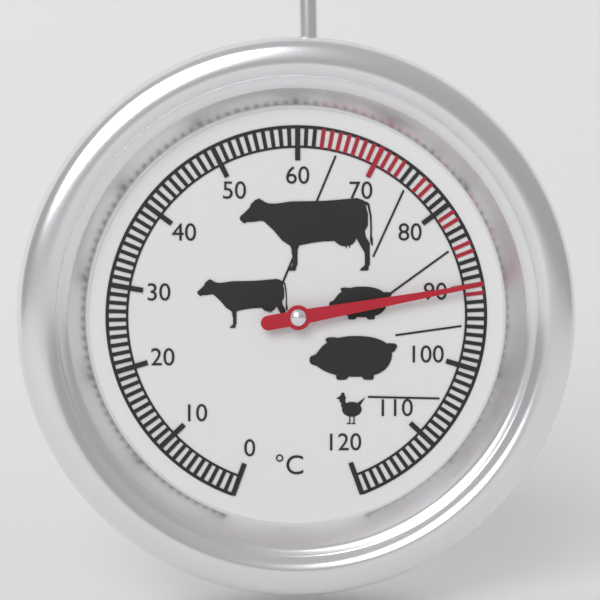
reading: 90 °C
